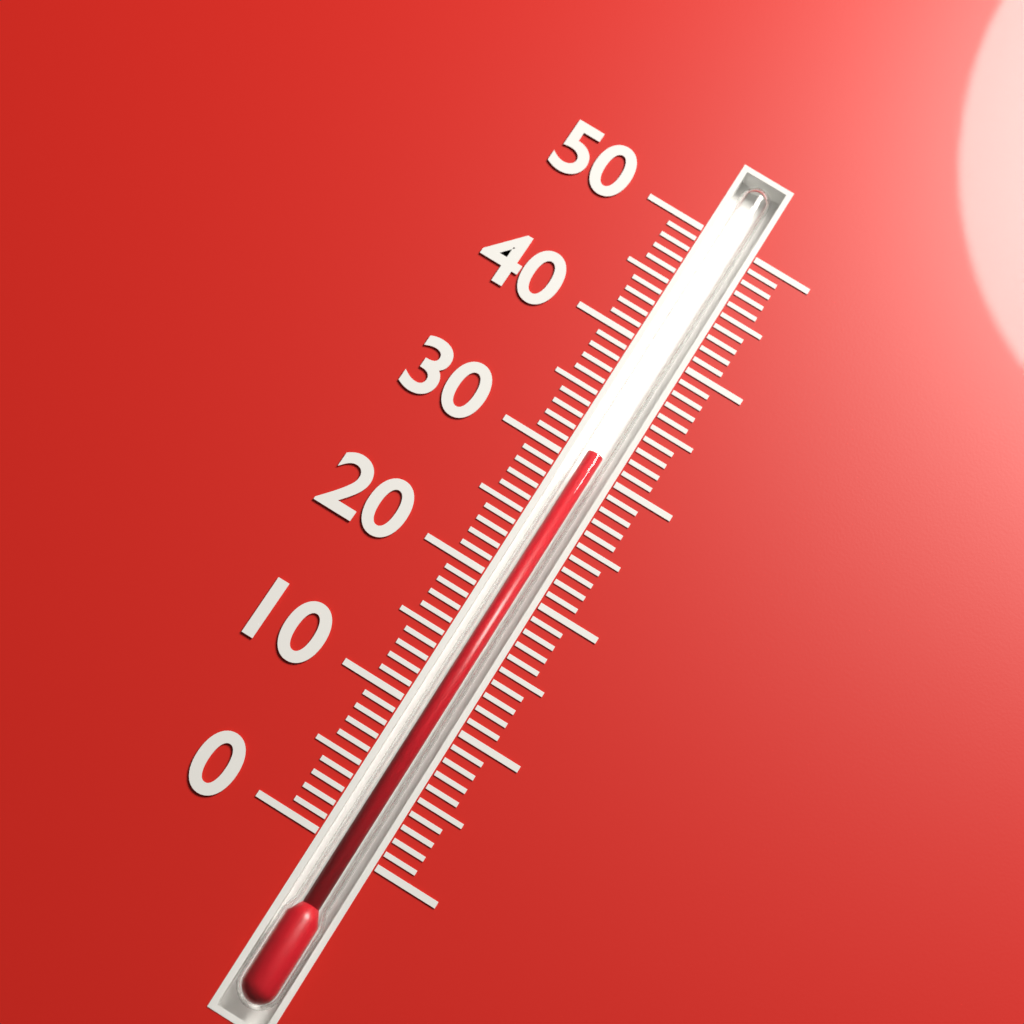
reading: 31 (no unit)
